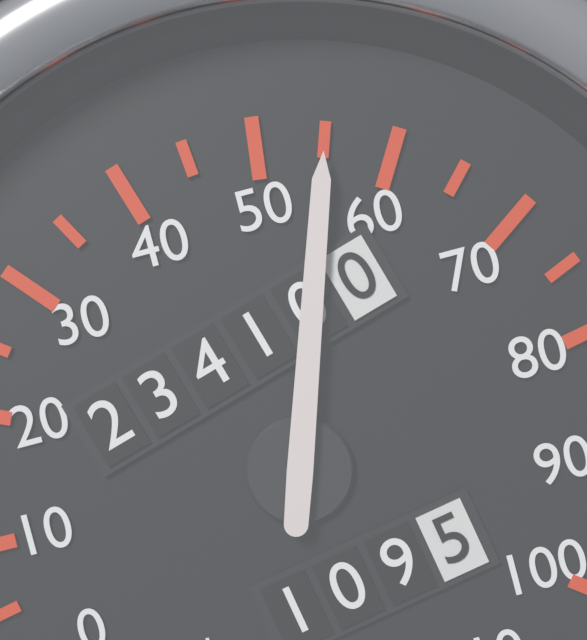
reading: 55 mph
